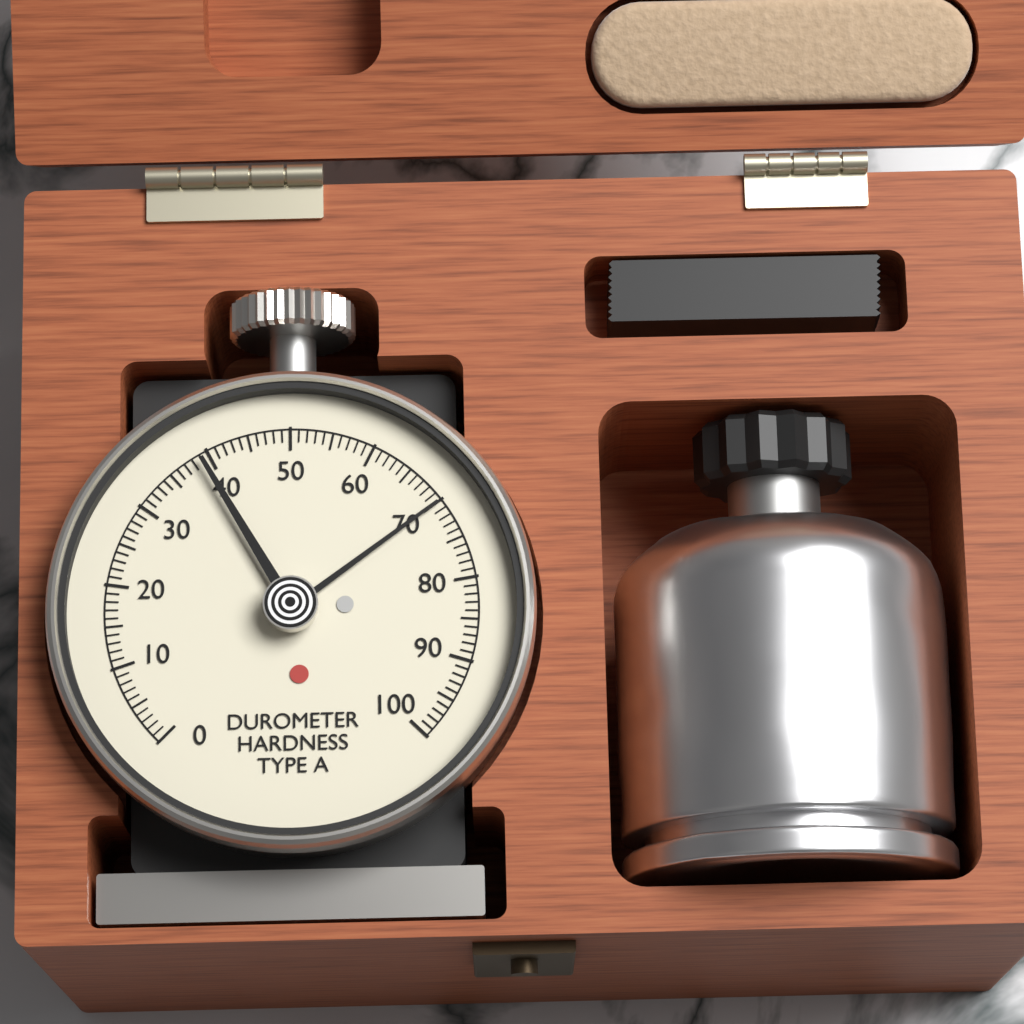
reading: 70 Shore A
